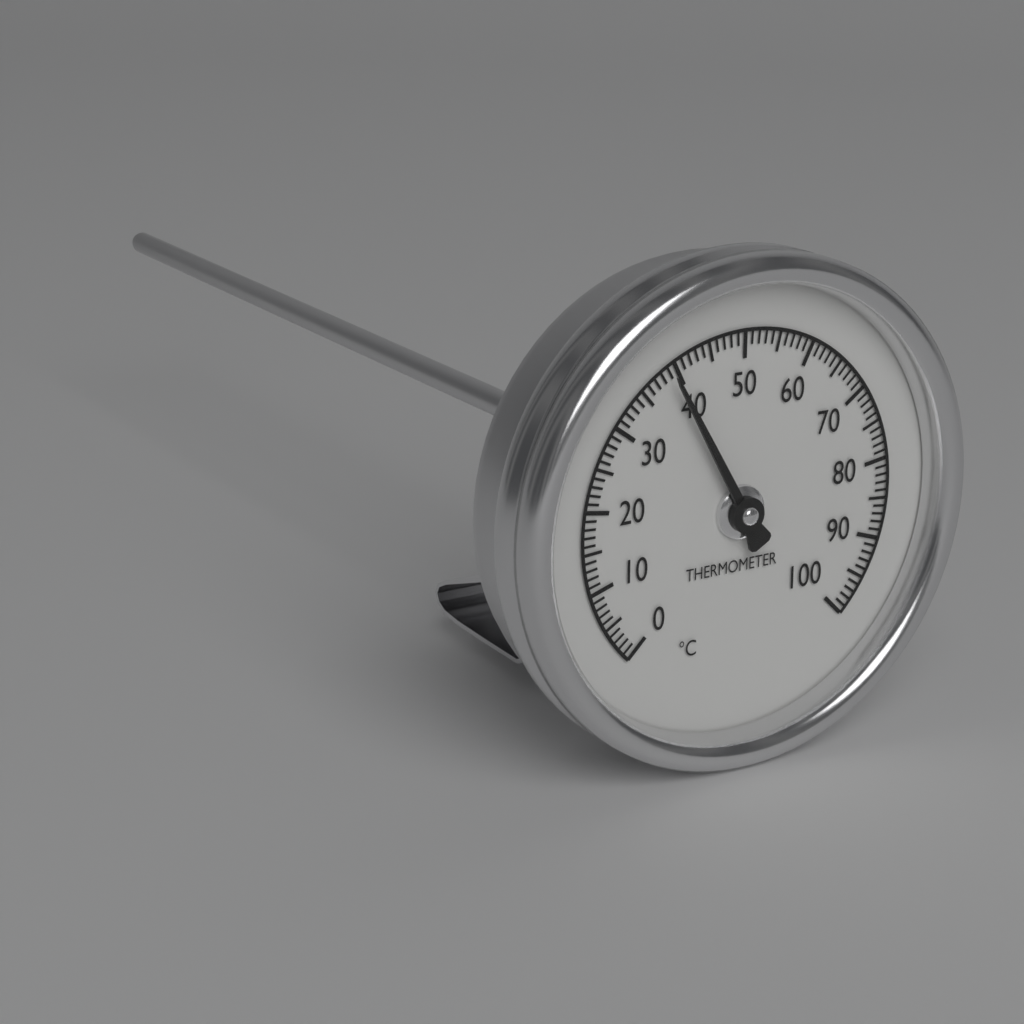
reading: 39 °C
